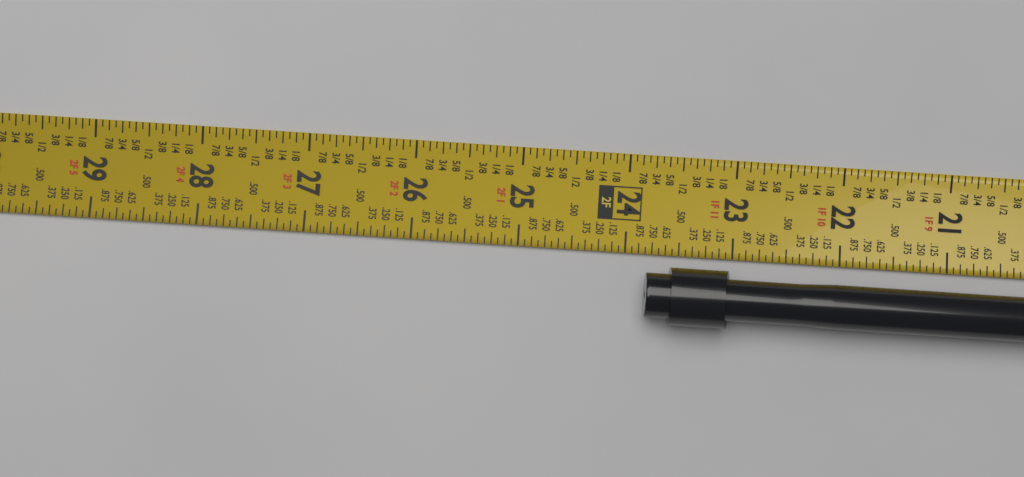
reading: 23.8125 in
